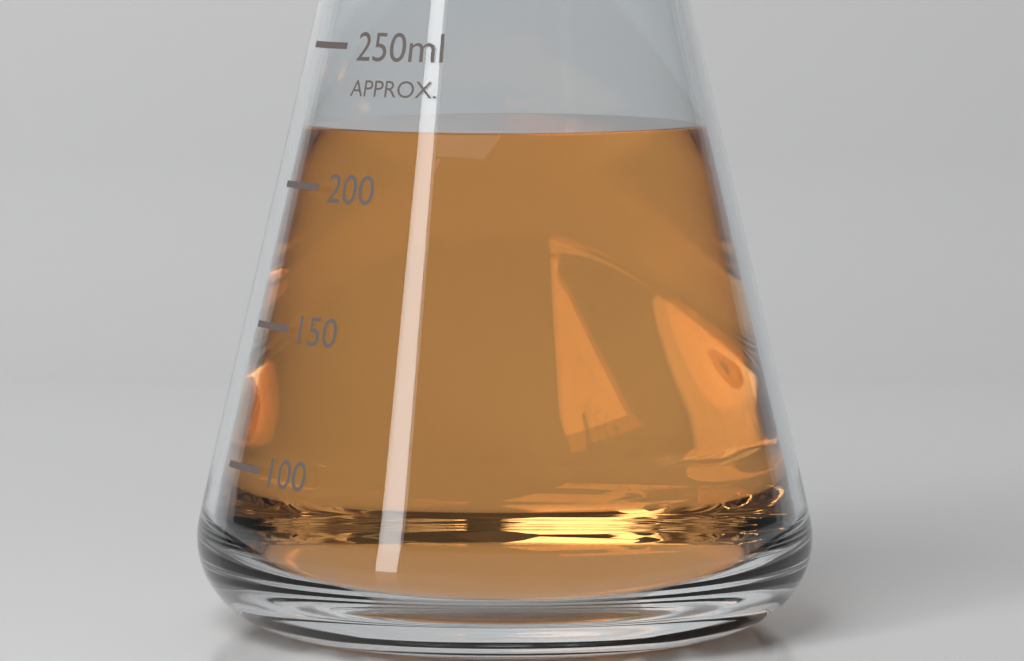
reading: 220 ml
